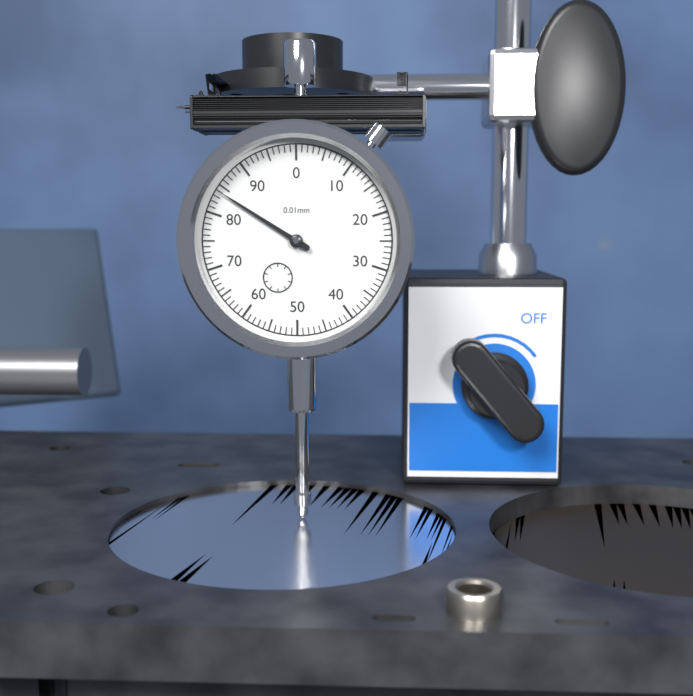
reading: 84 0.01mm
